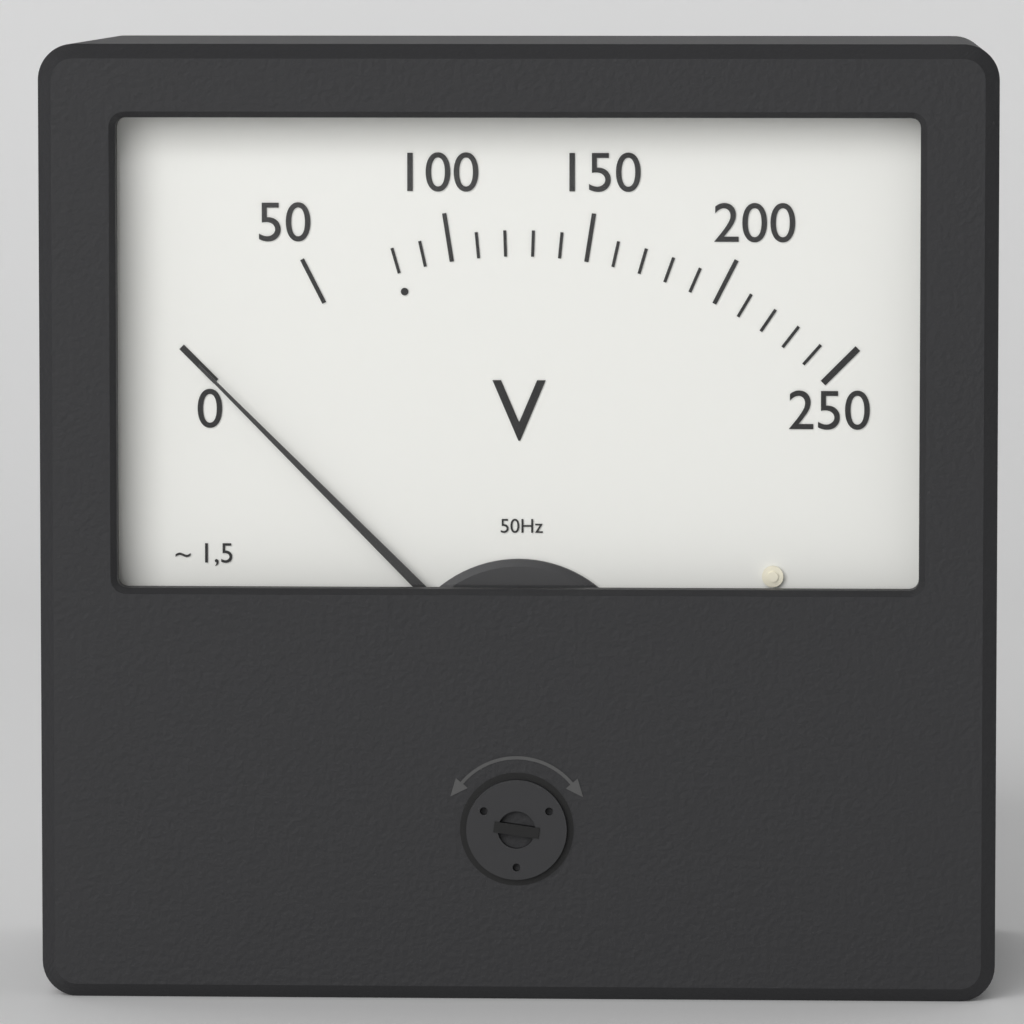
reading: 0 V
